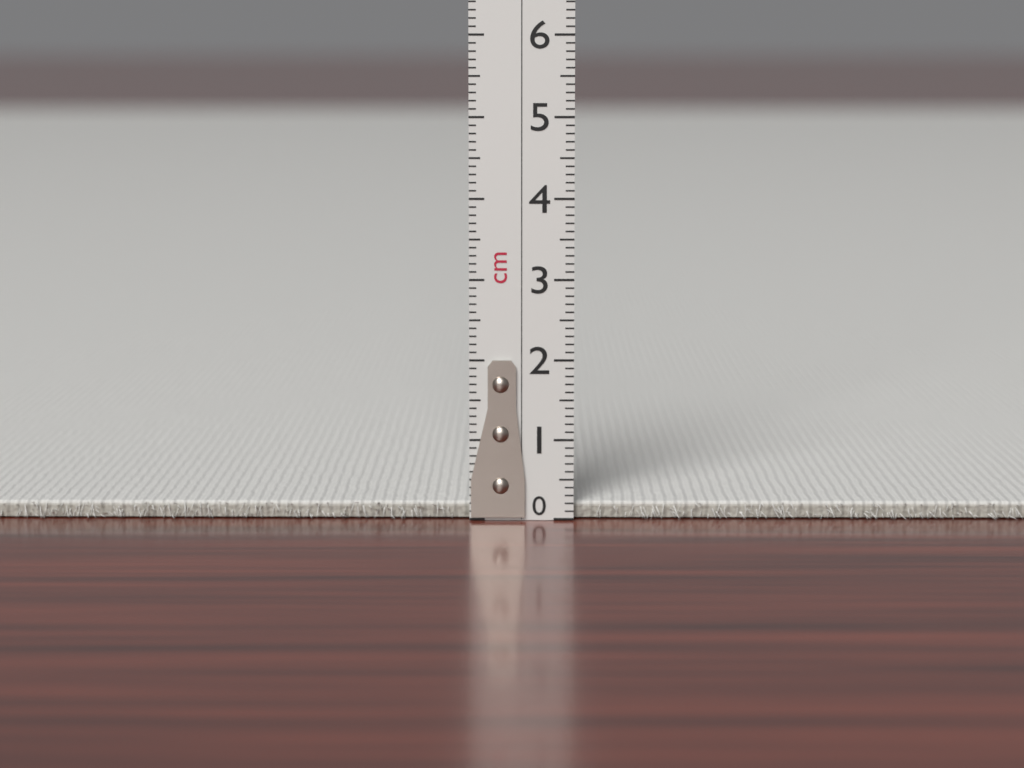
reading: 0.2 cm
